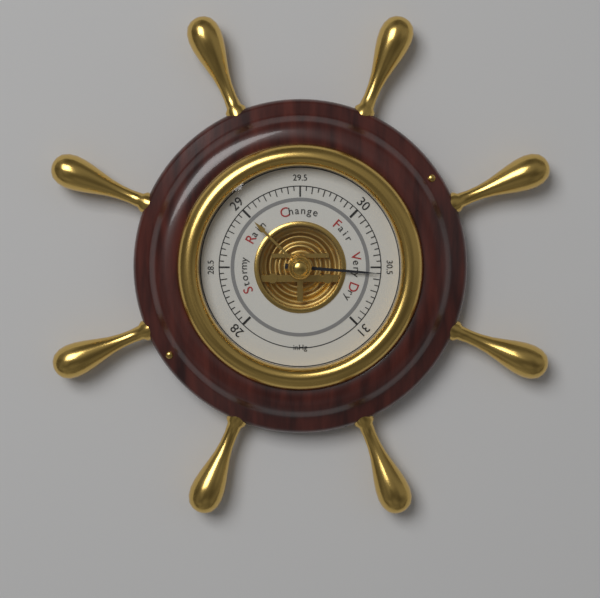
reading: 30.55 inHg
